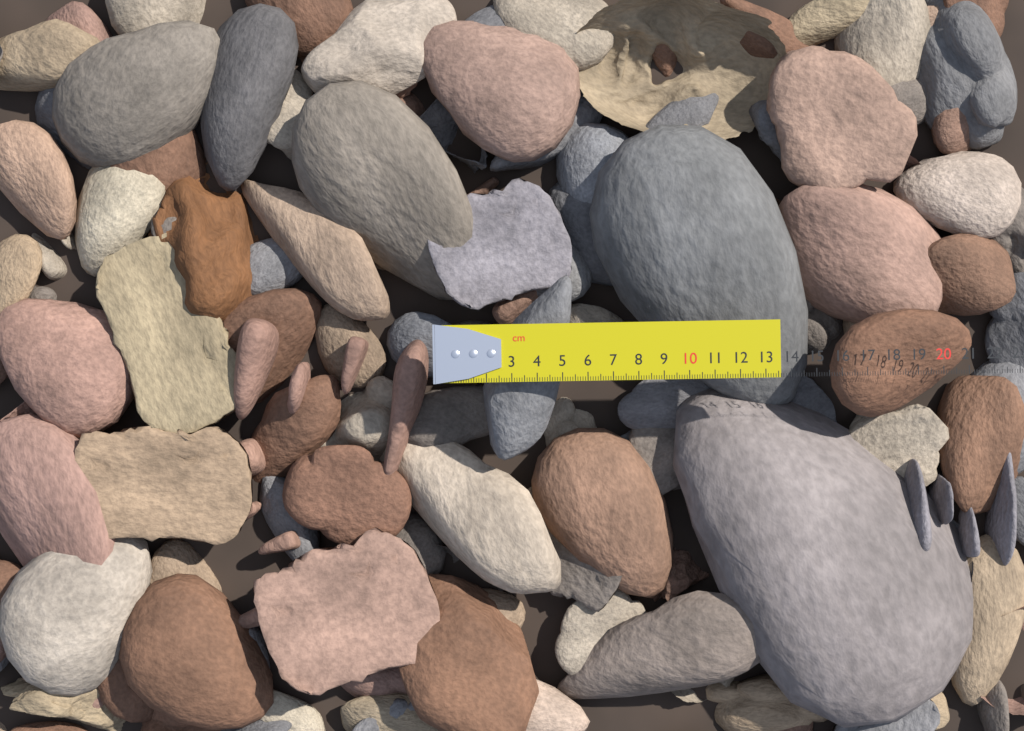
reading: 13.6 cm
